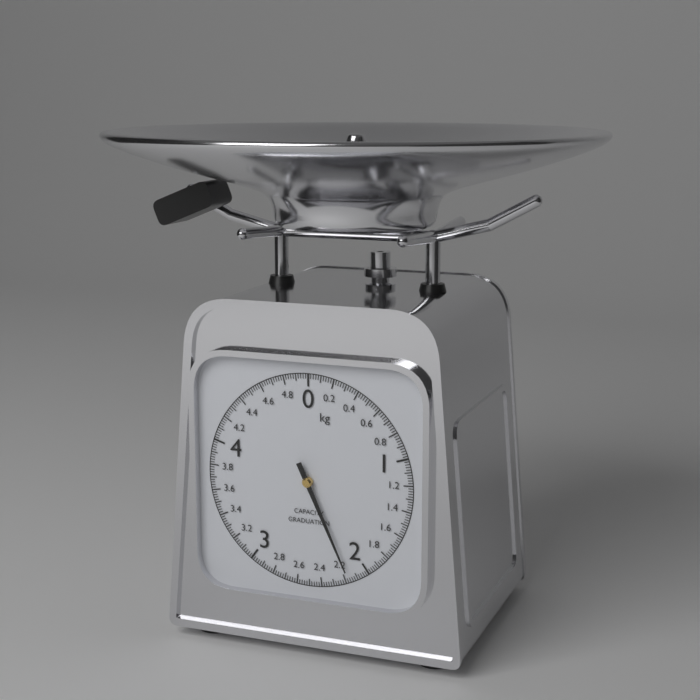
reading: 2.16 kg
